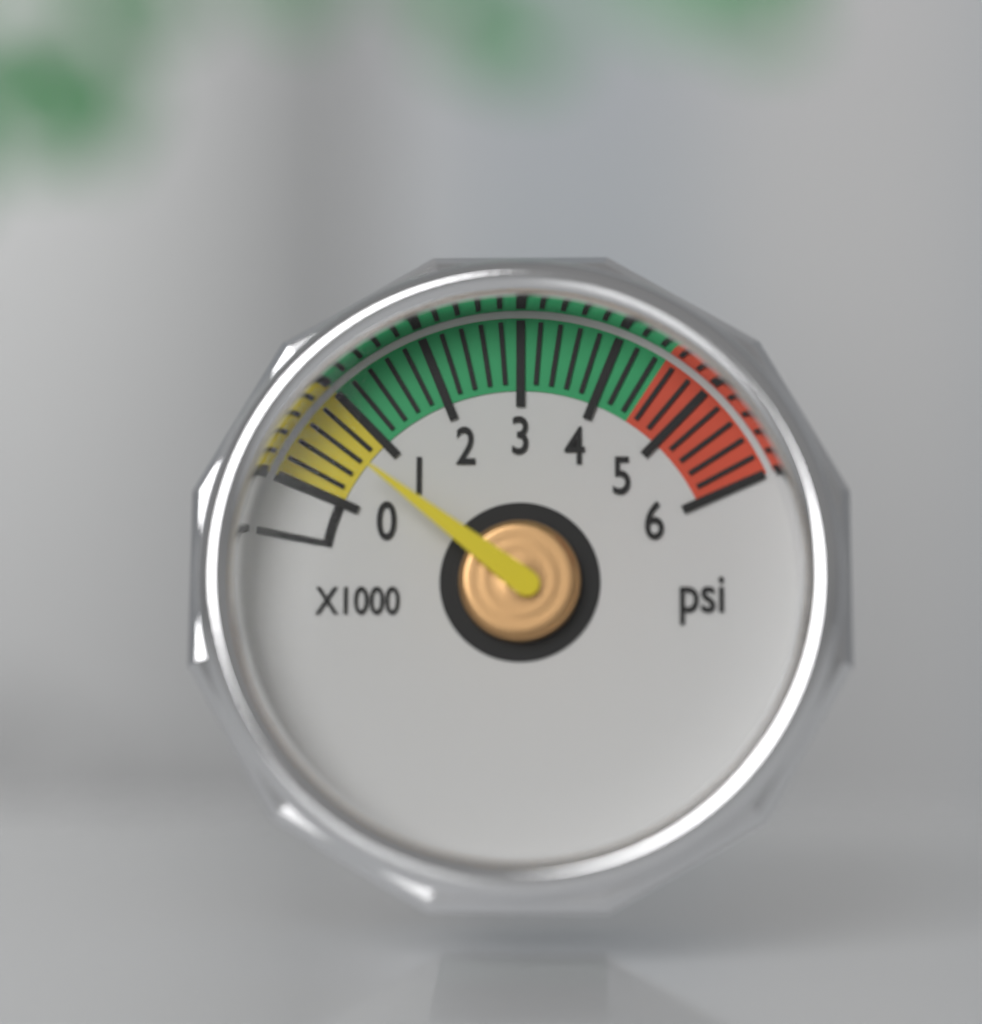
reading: 600 psi
